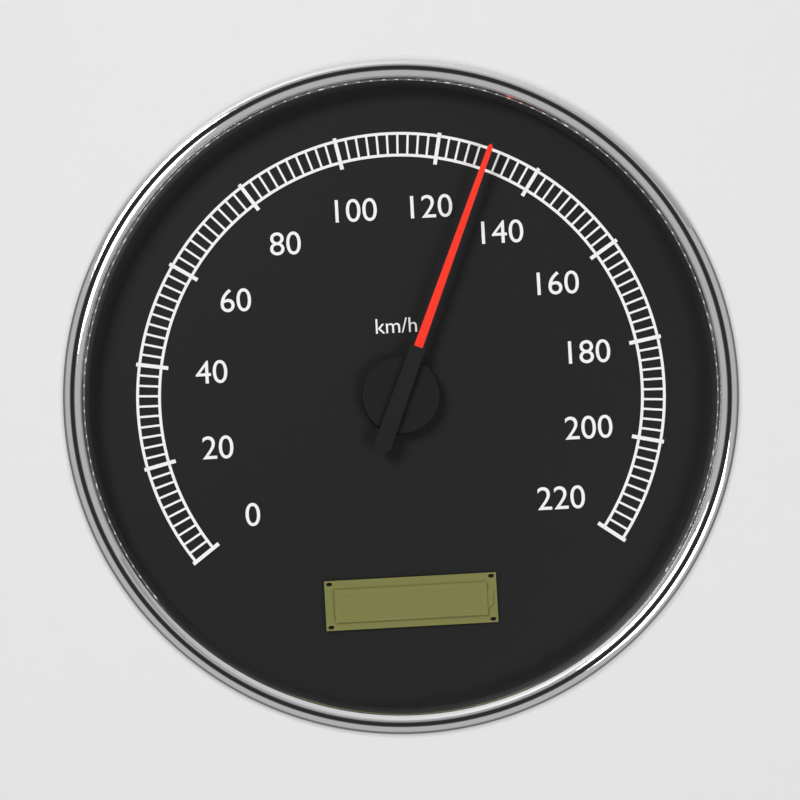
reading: 130 km/h
